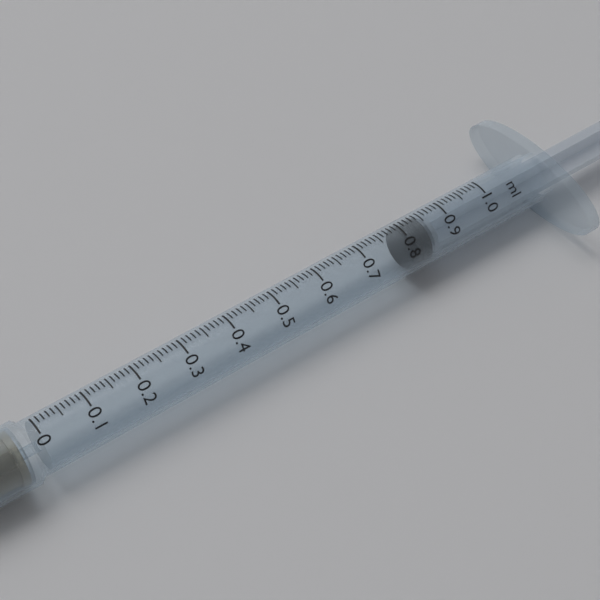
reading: 0.80 ml
